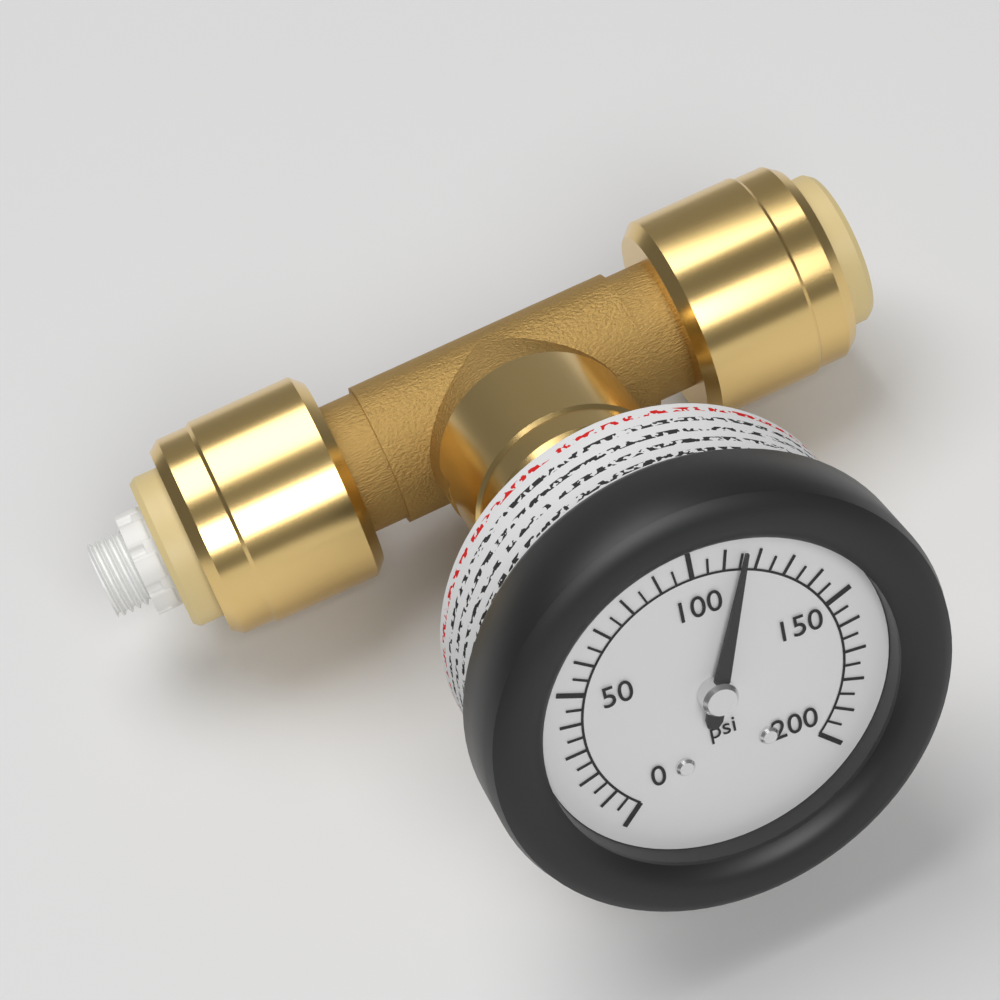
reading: 115 psi
